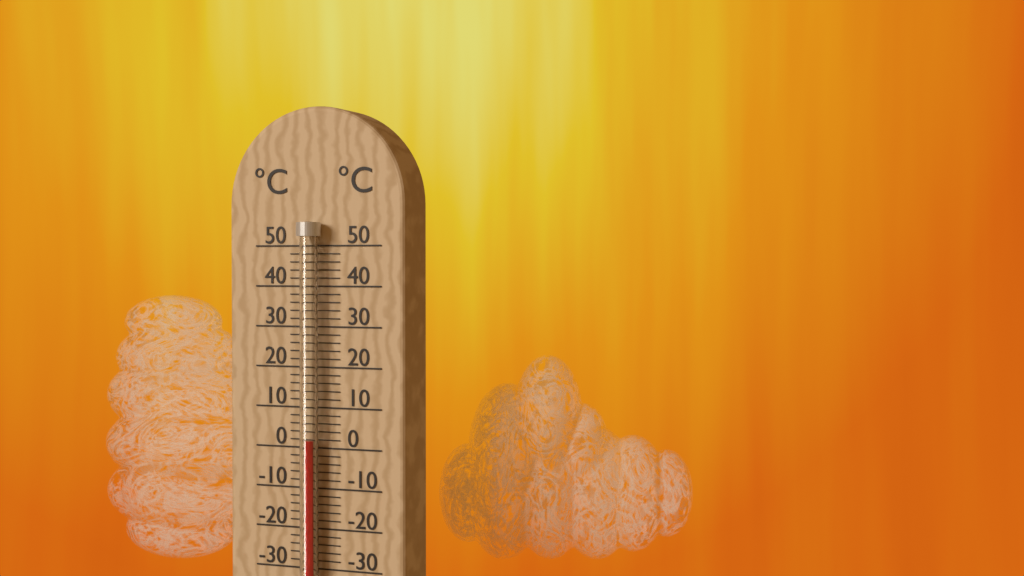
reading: 2 °C
